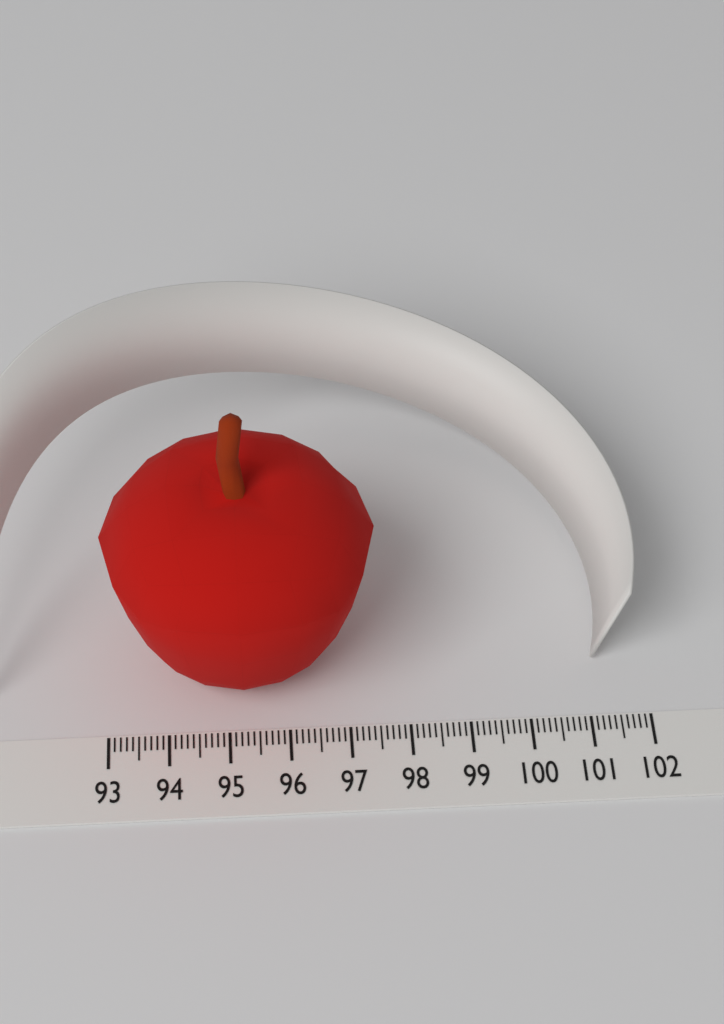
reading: 97.5 (no unit)
